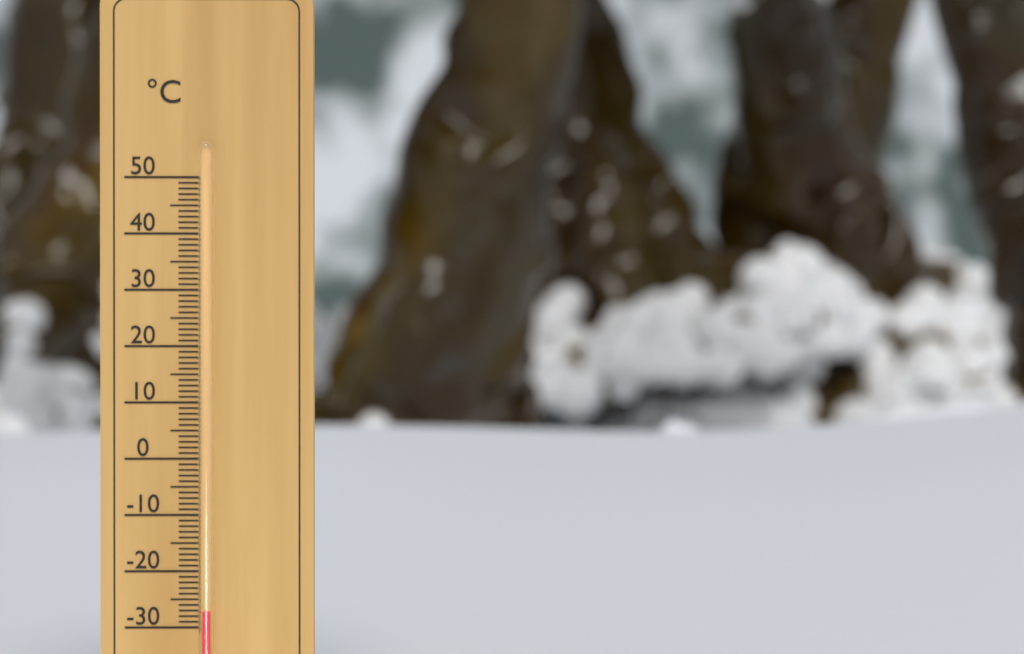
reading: -27 °C
